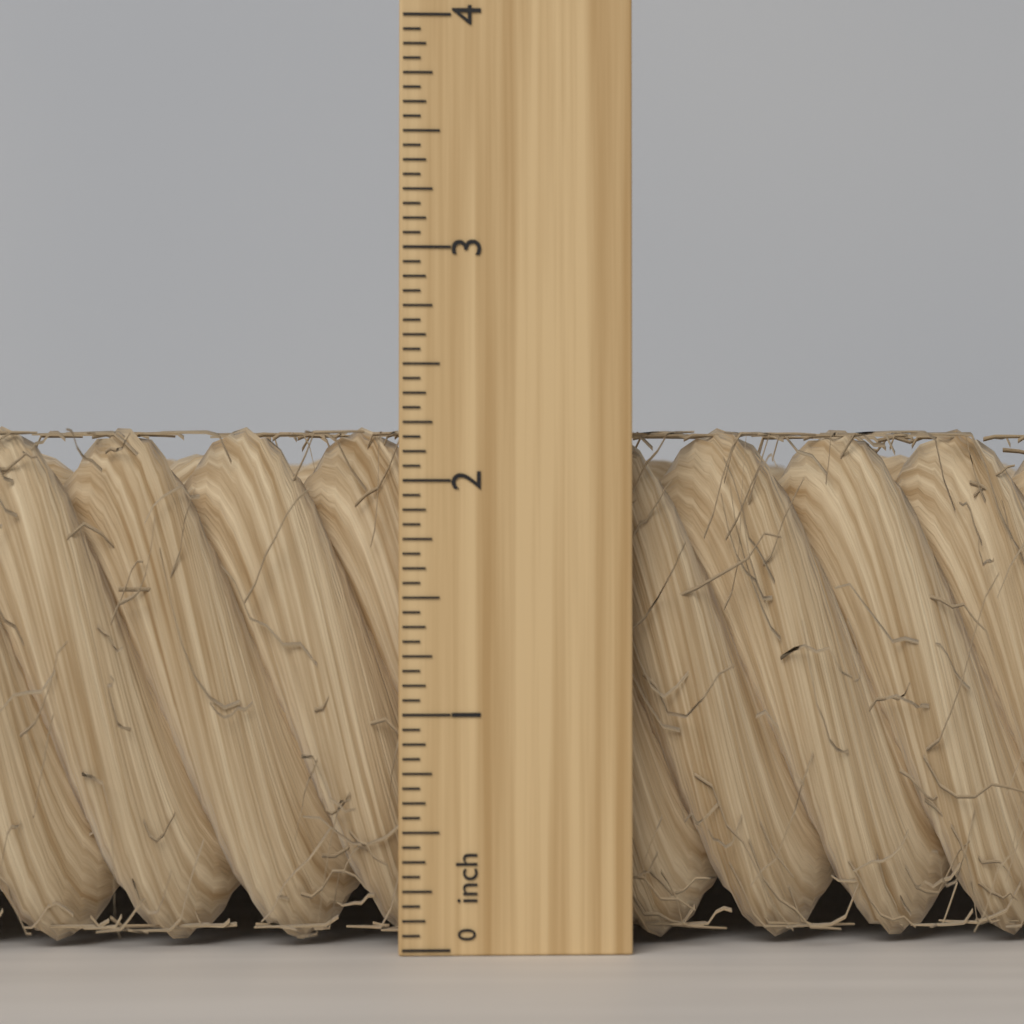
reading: 2.2500 inch
